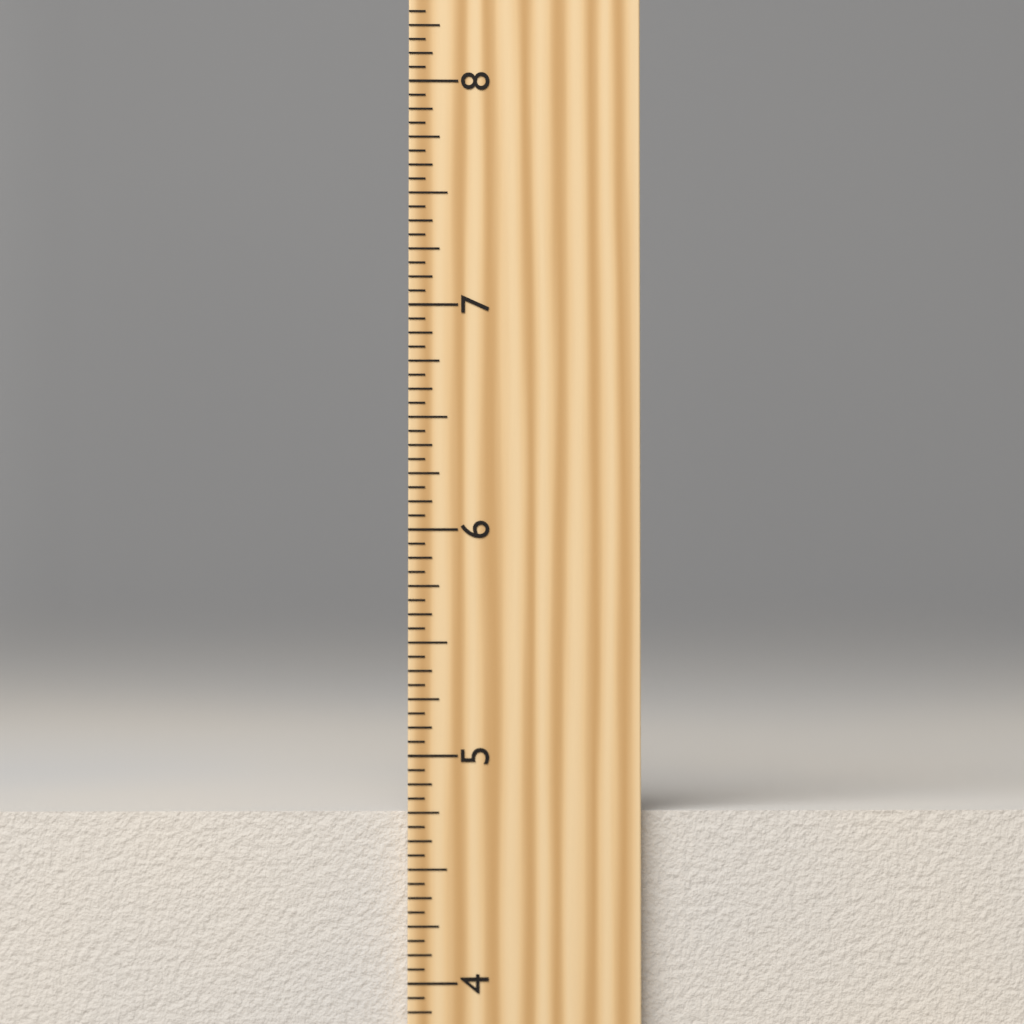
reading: 4.7500 inch
